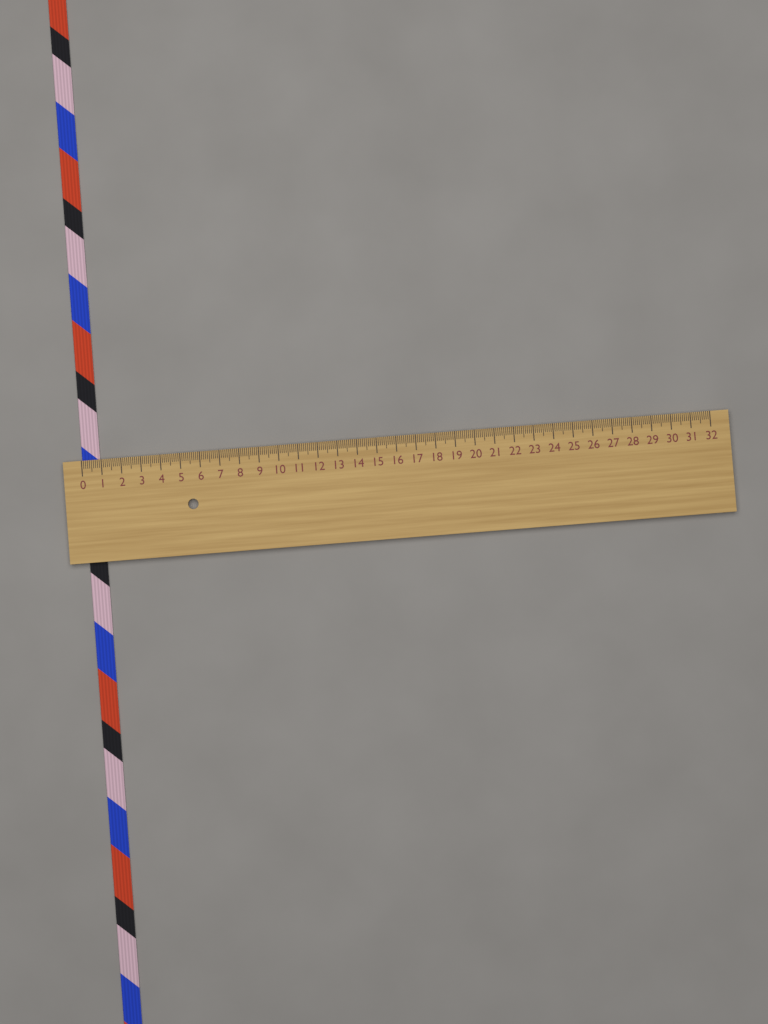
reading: 0.9 (no unit)
